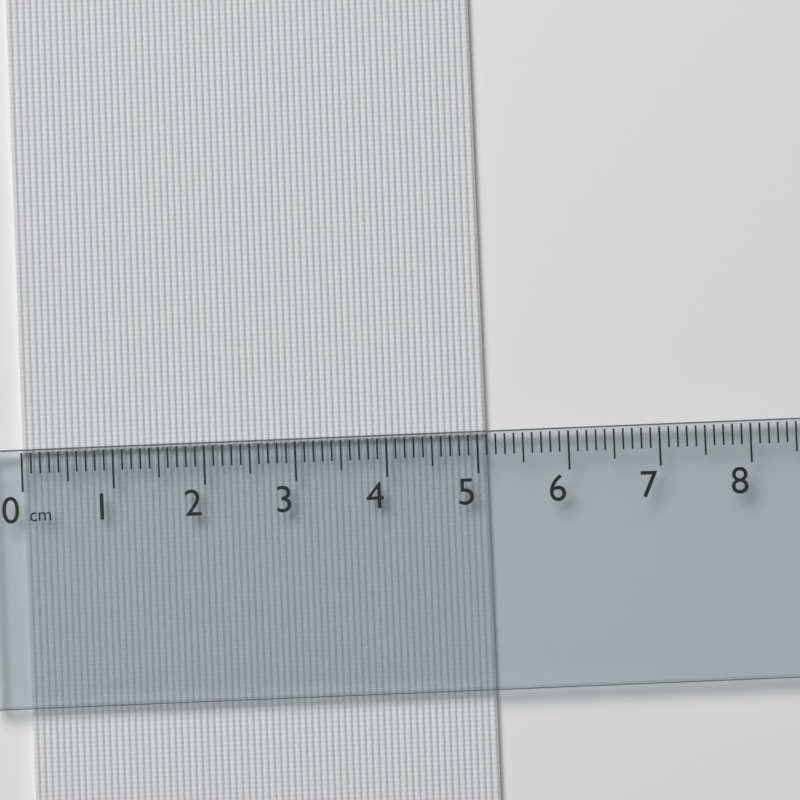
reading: 5.1 cm
